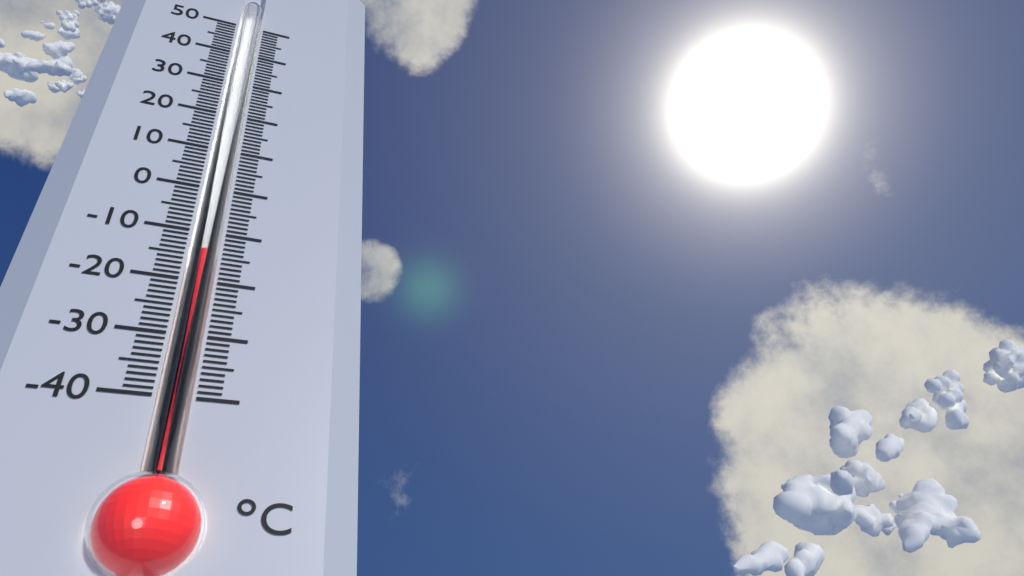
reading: -14 °C
